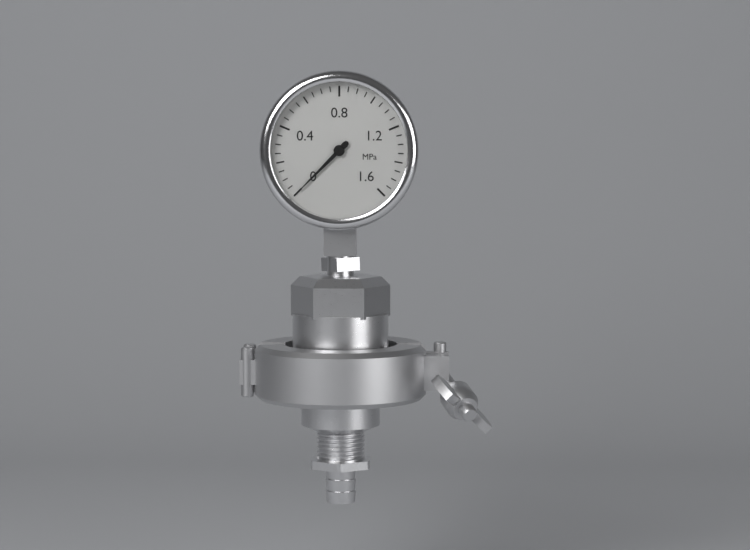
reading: 0.00 MPa
